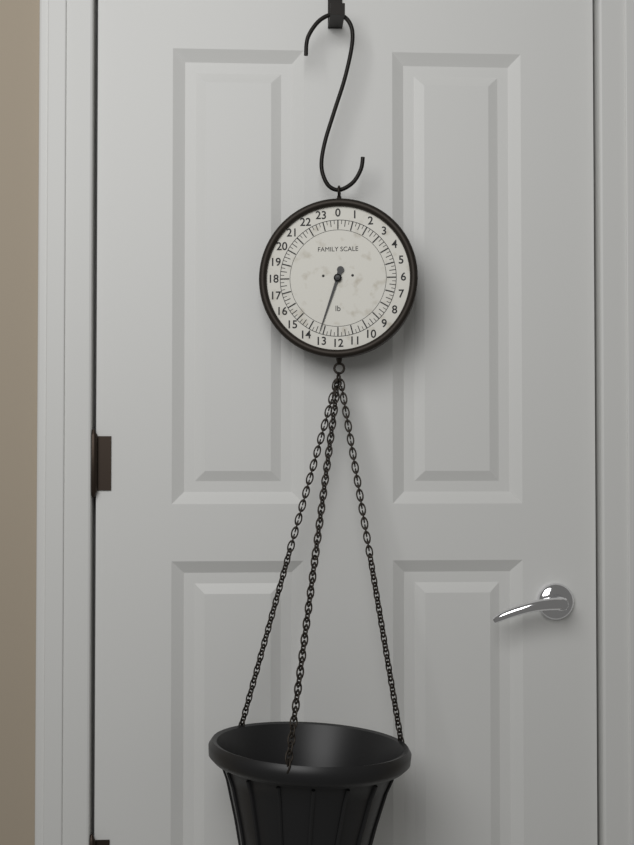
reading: 13.25 lb
